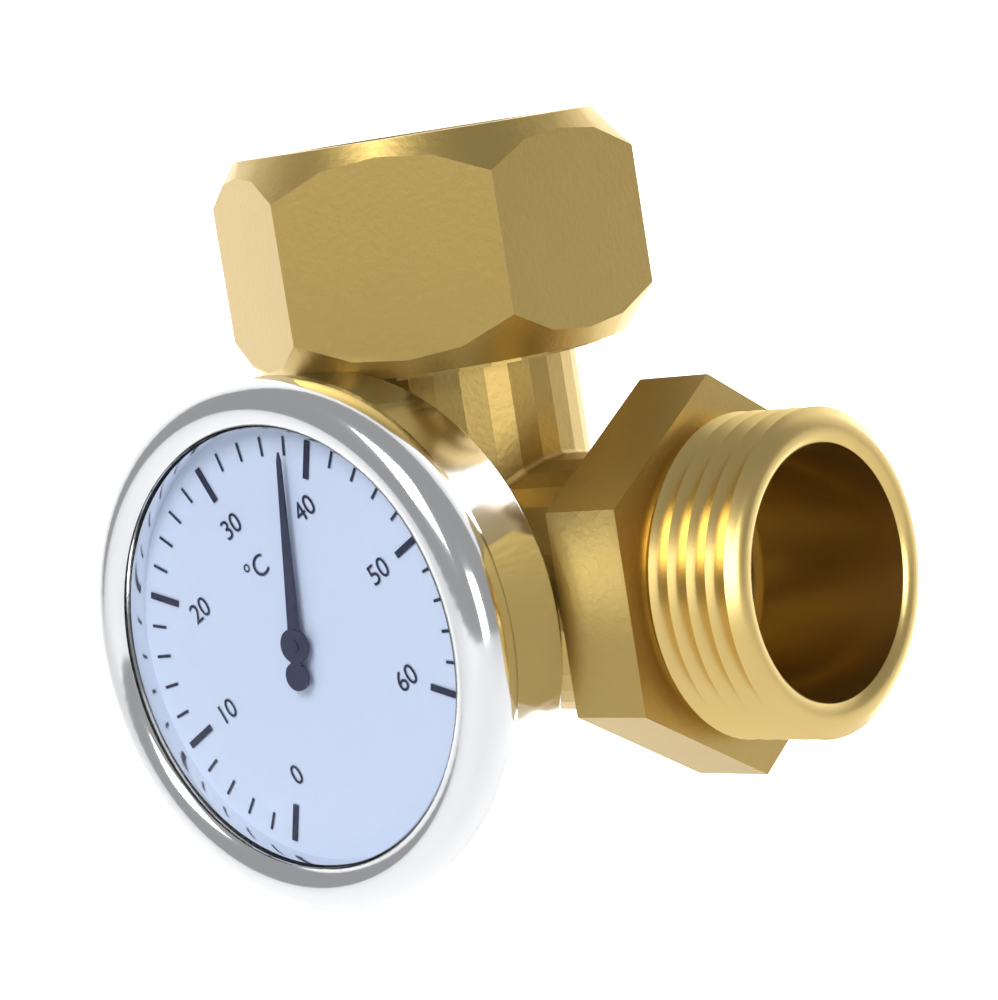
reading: 38 °C
